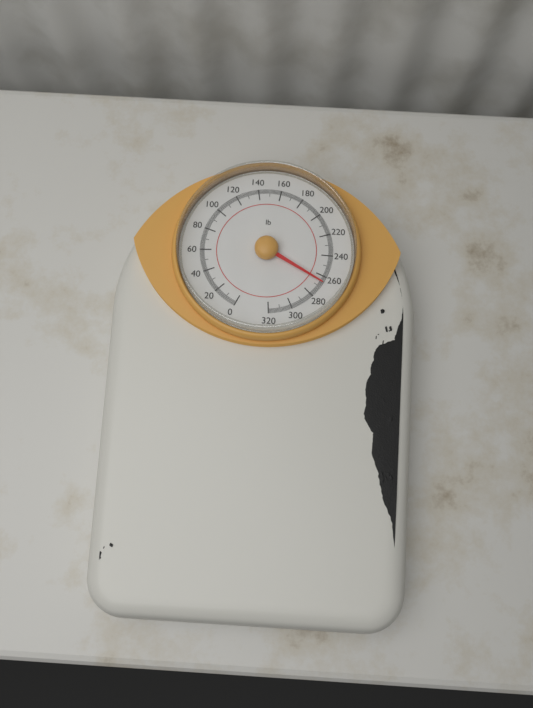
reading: 266 lb
